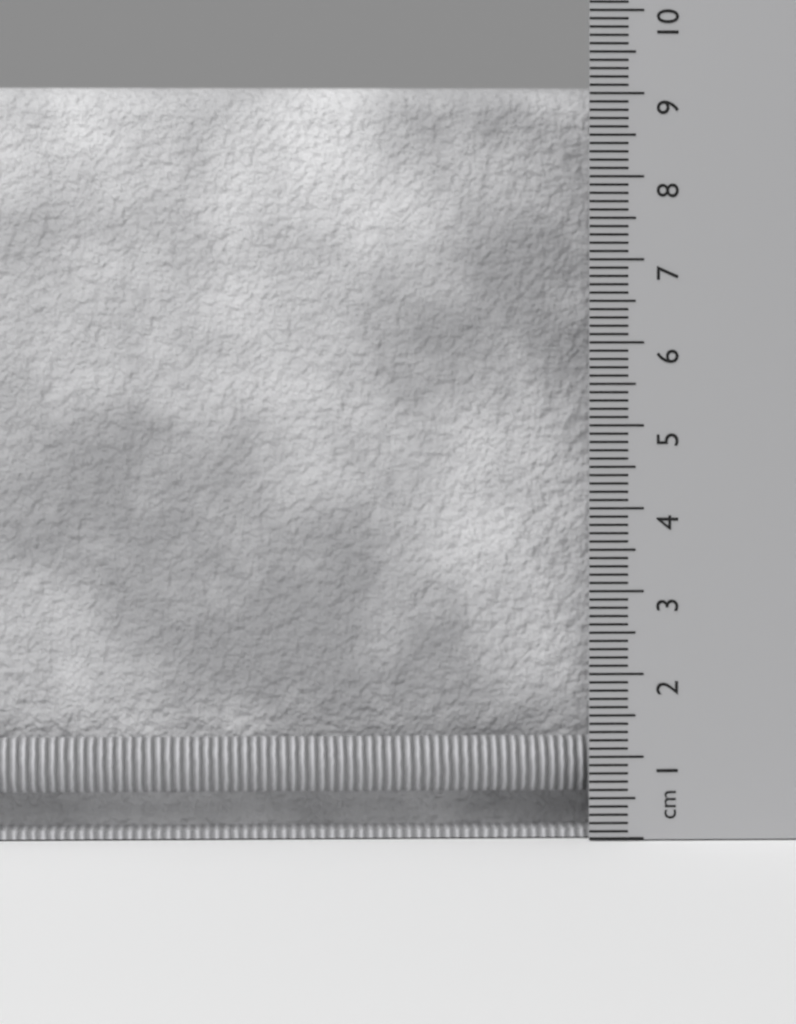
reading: 9.1 cm
